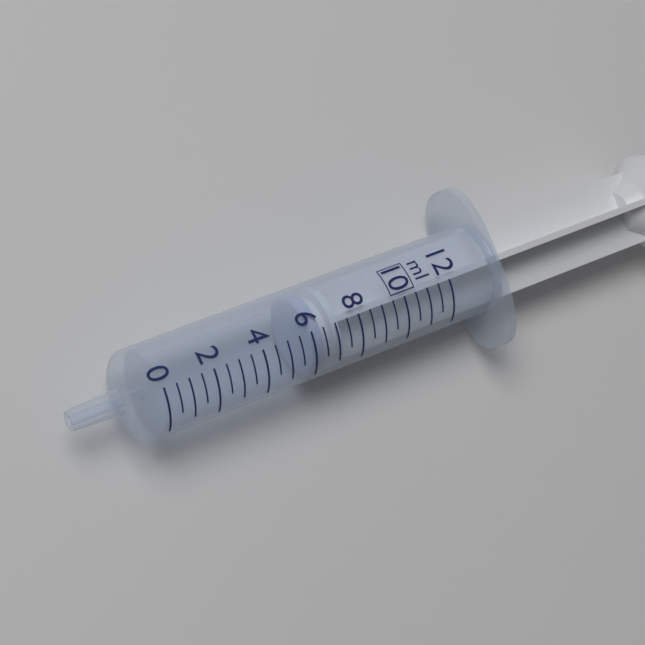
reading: 6.0 ml
